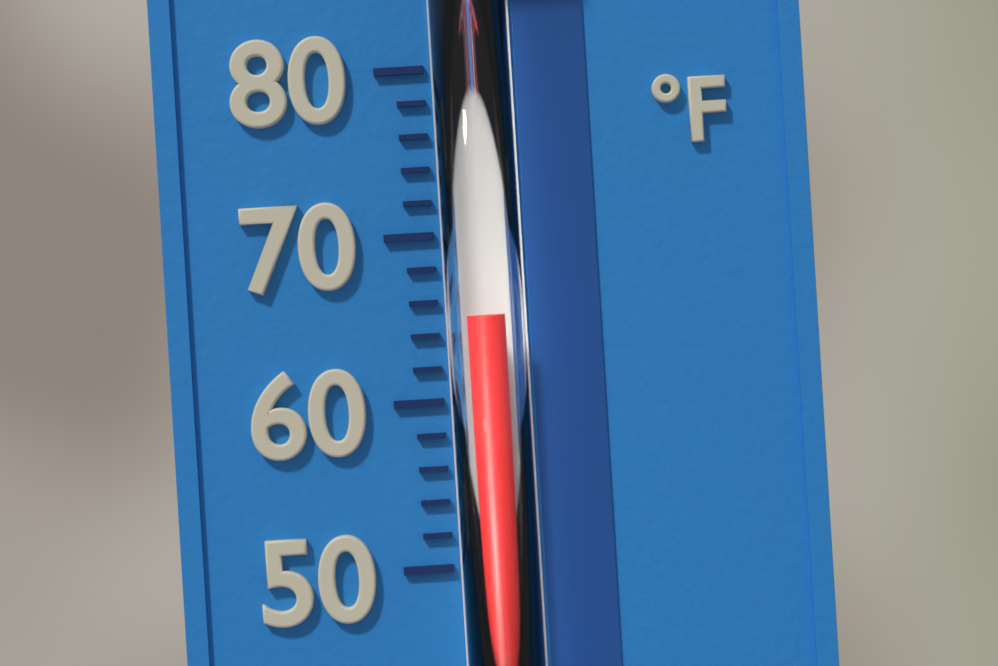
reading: 65 °F
